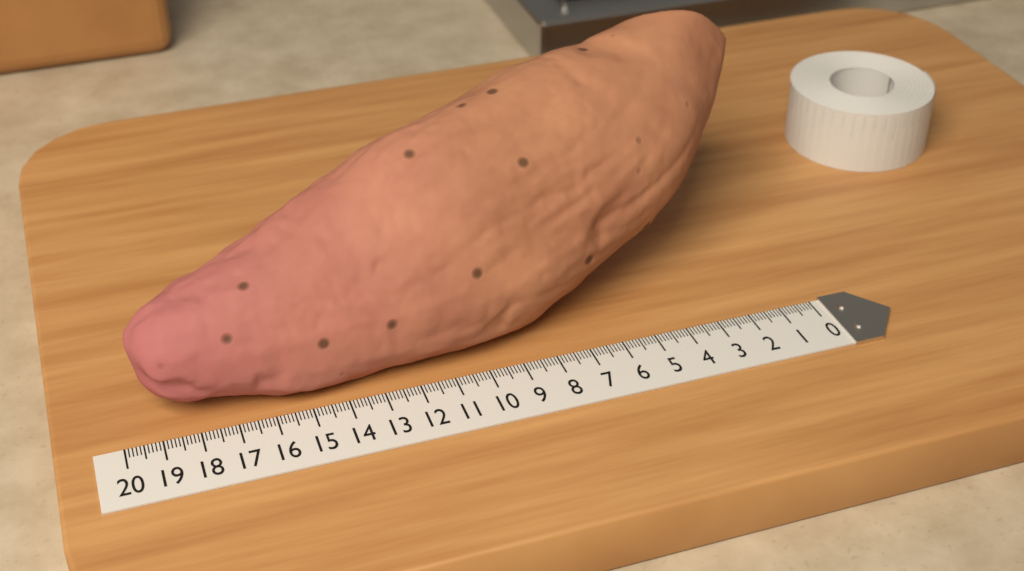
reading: 19.5 (no unit)
